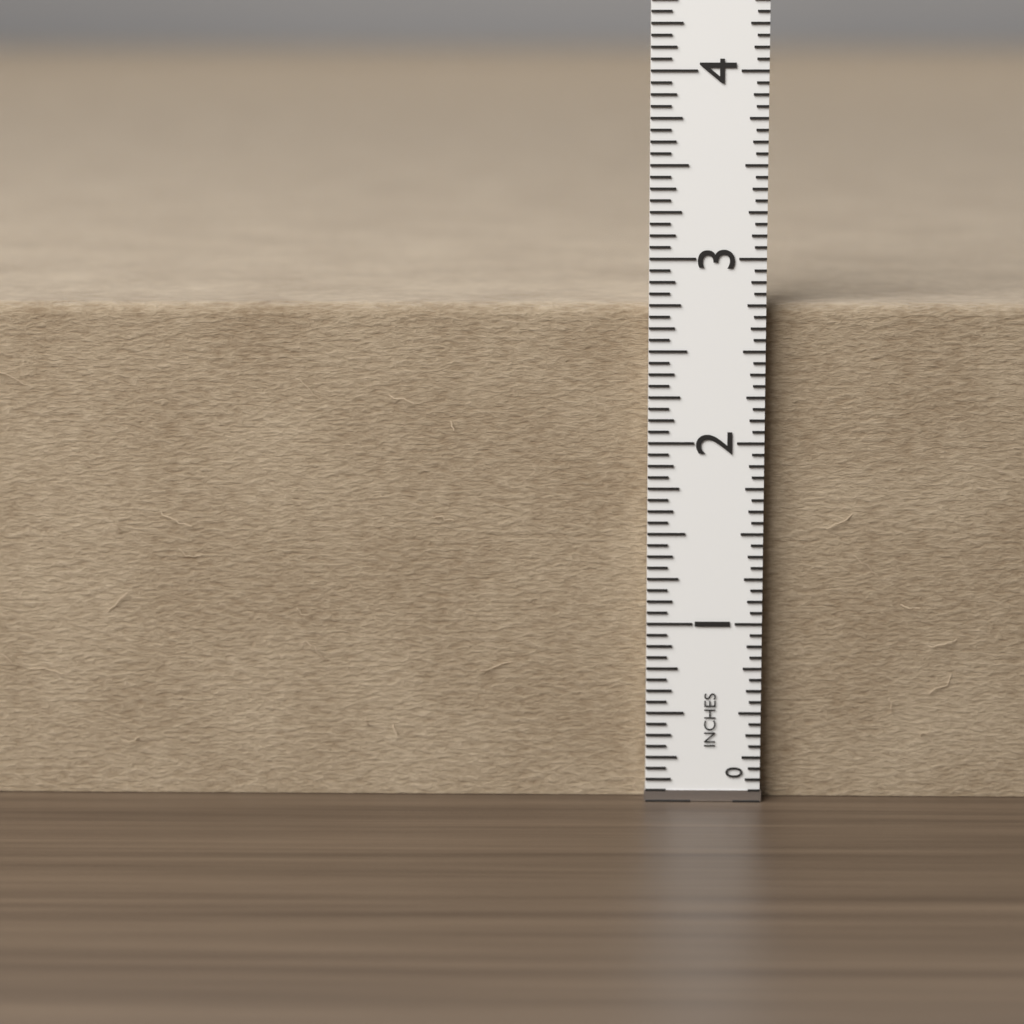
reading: 2.7500 in
